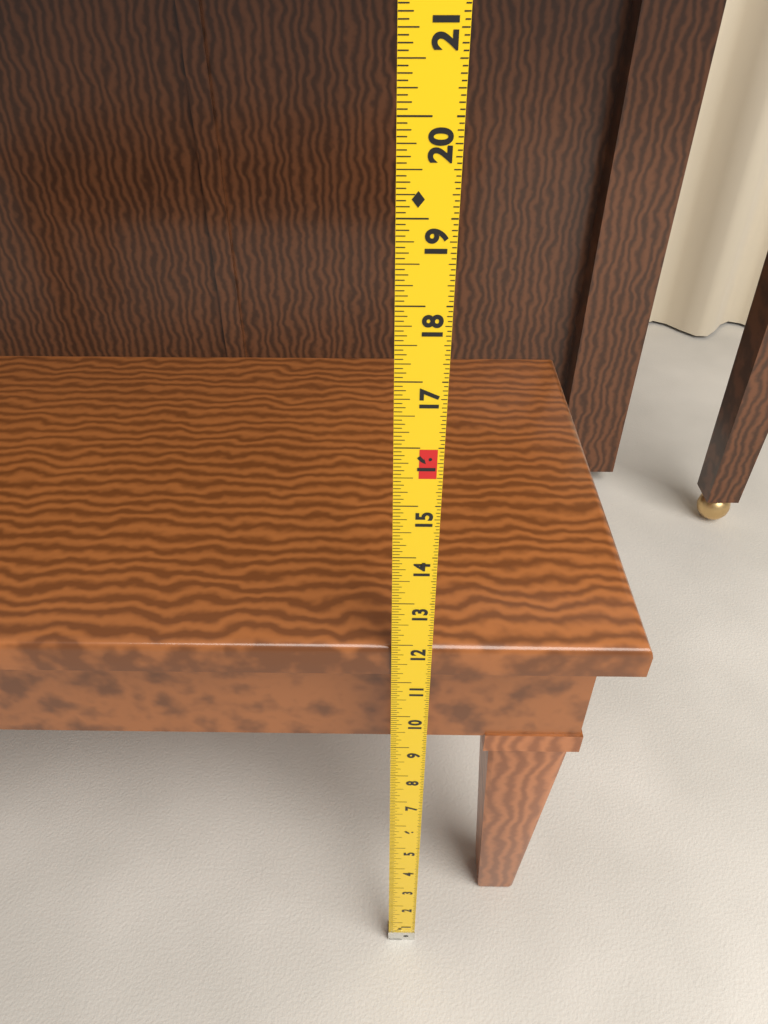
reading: 11.8750 in
